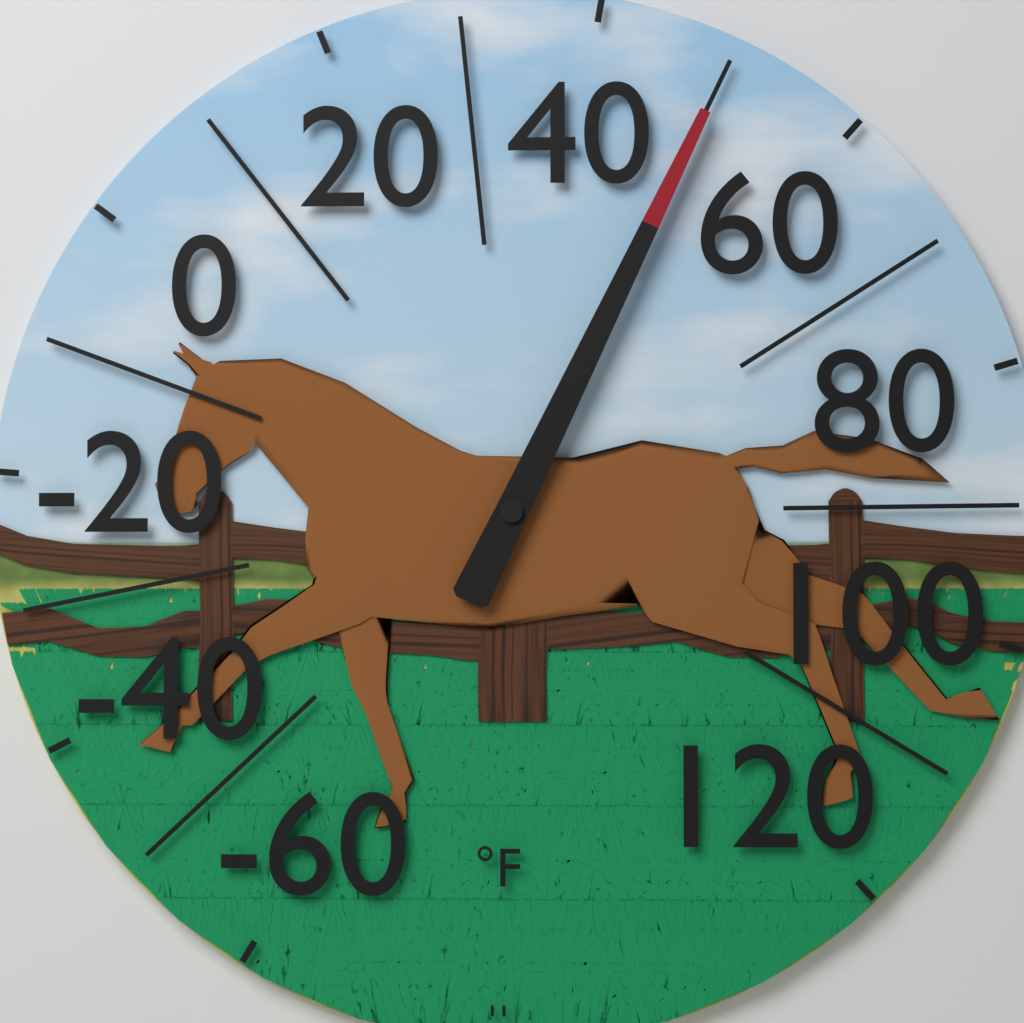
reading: 50 °F
